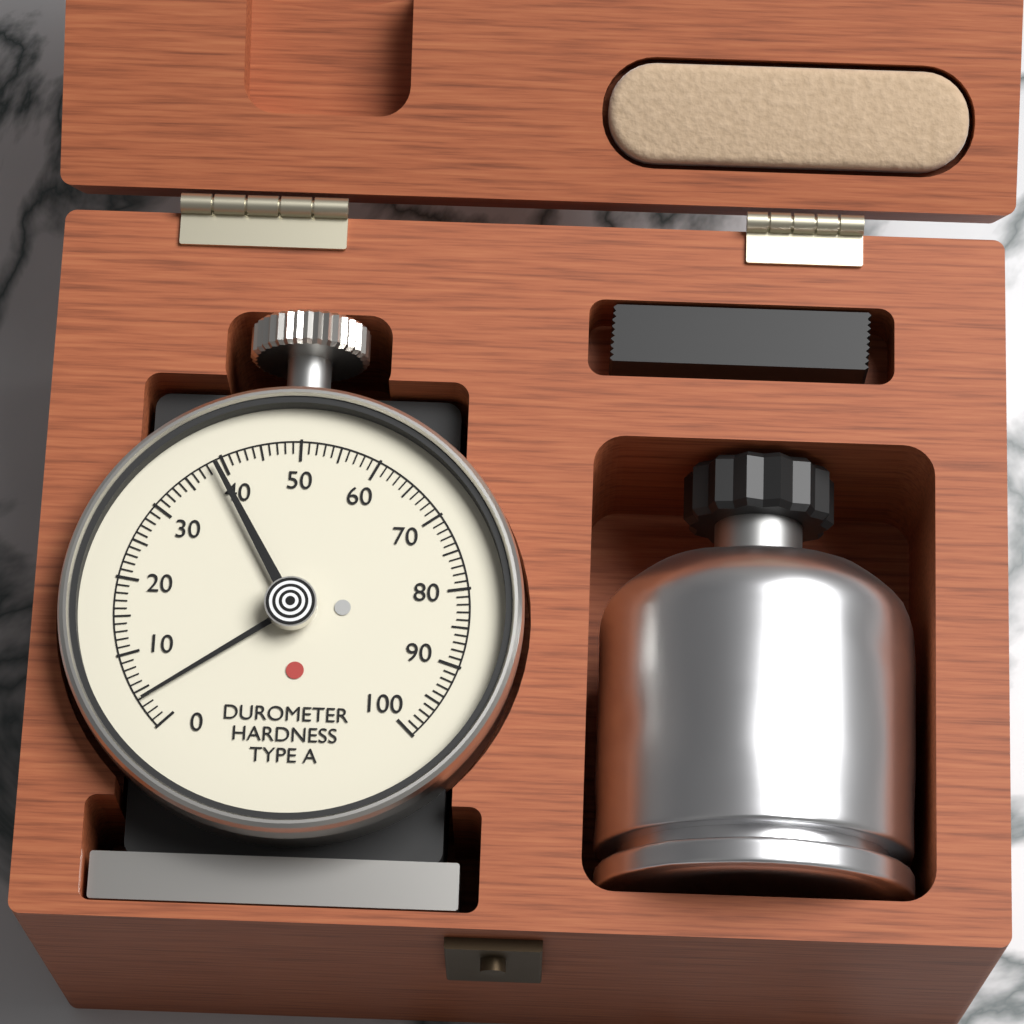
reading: 4 Shore A
